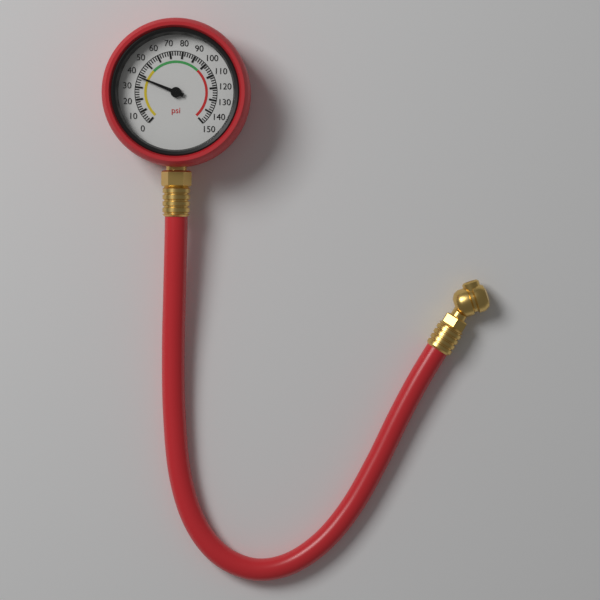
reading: 38 psi
